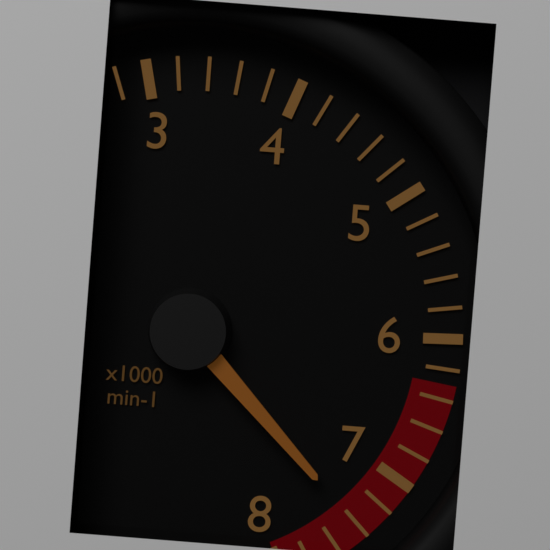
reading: 7400 min-1
